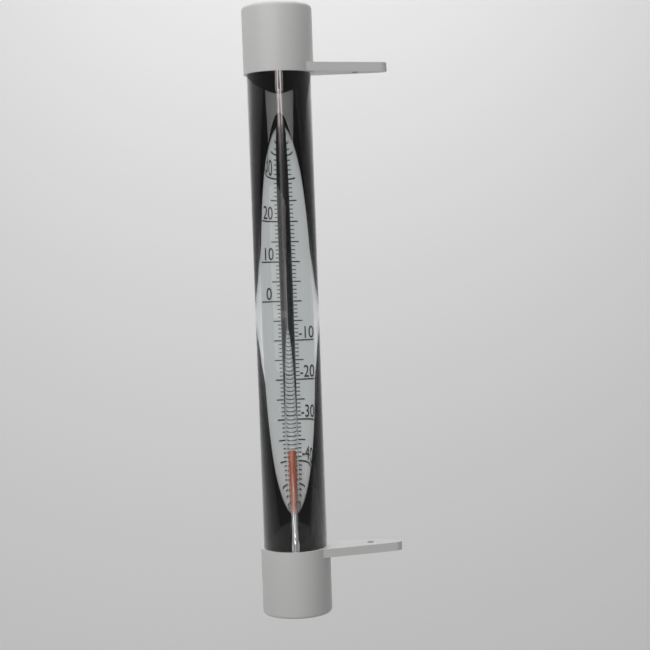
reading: -39 °C
